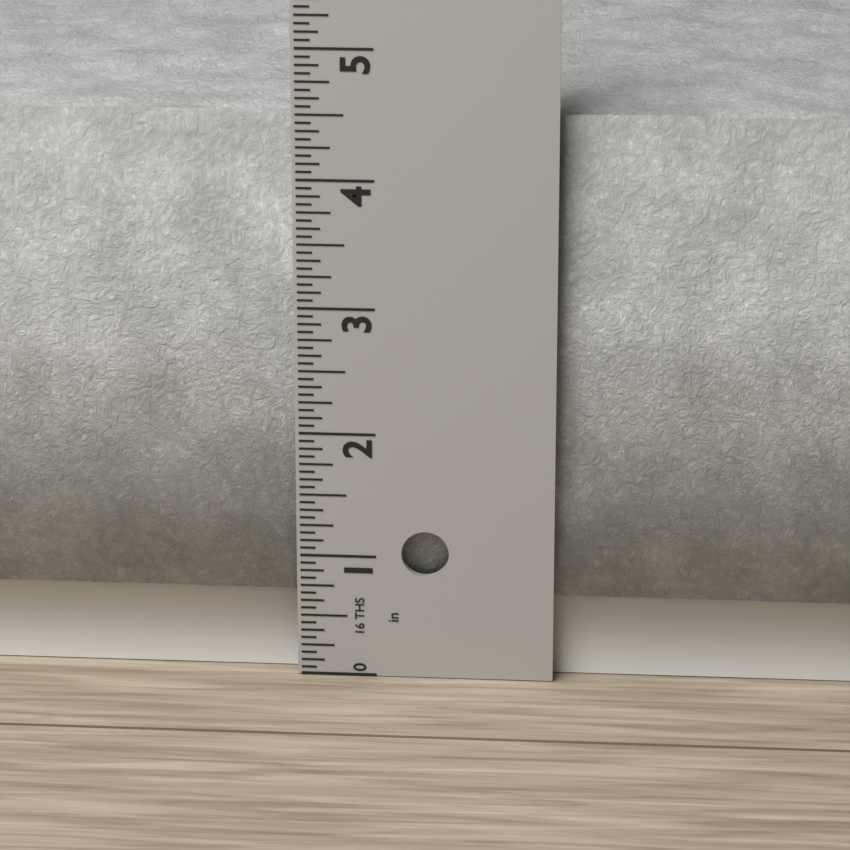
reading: 4.5000 in
